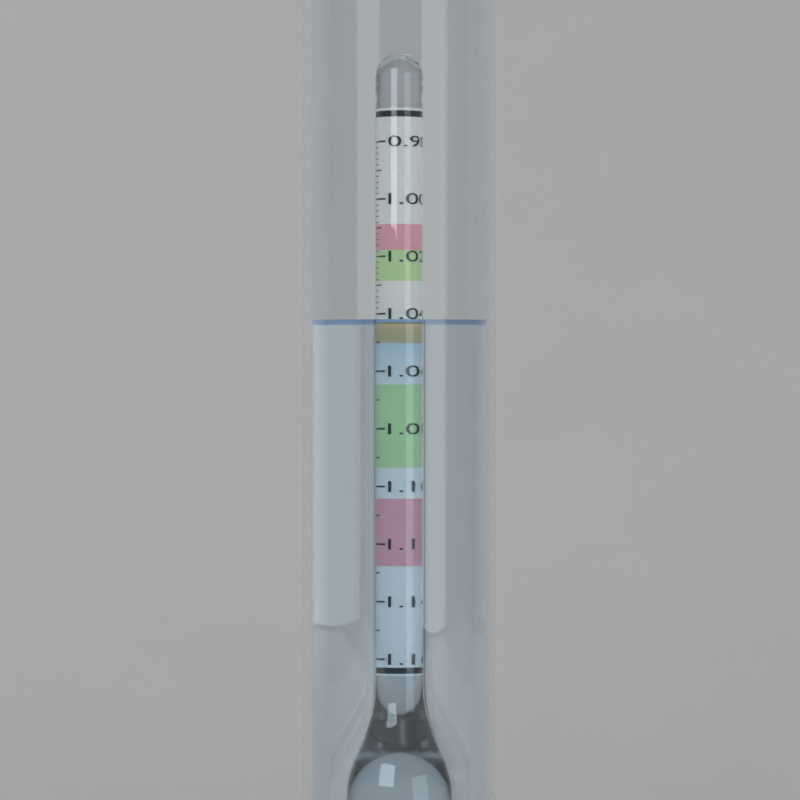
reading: 1.042 (no unit)
